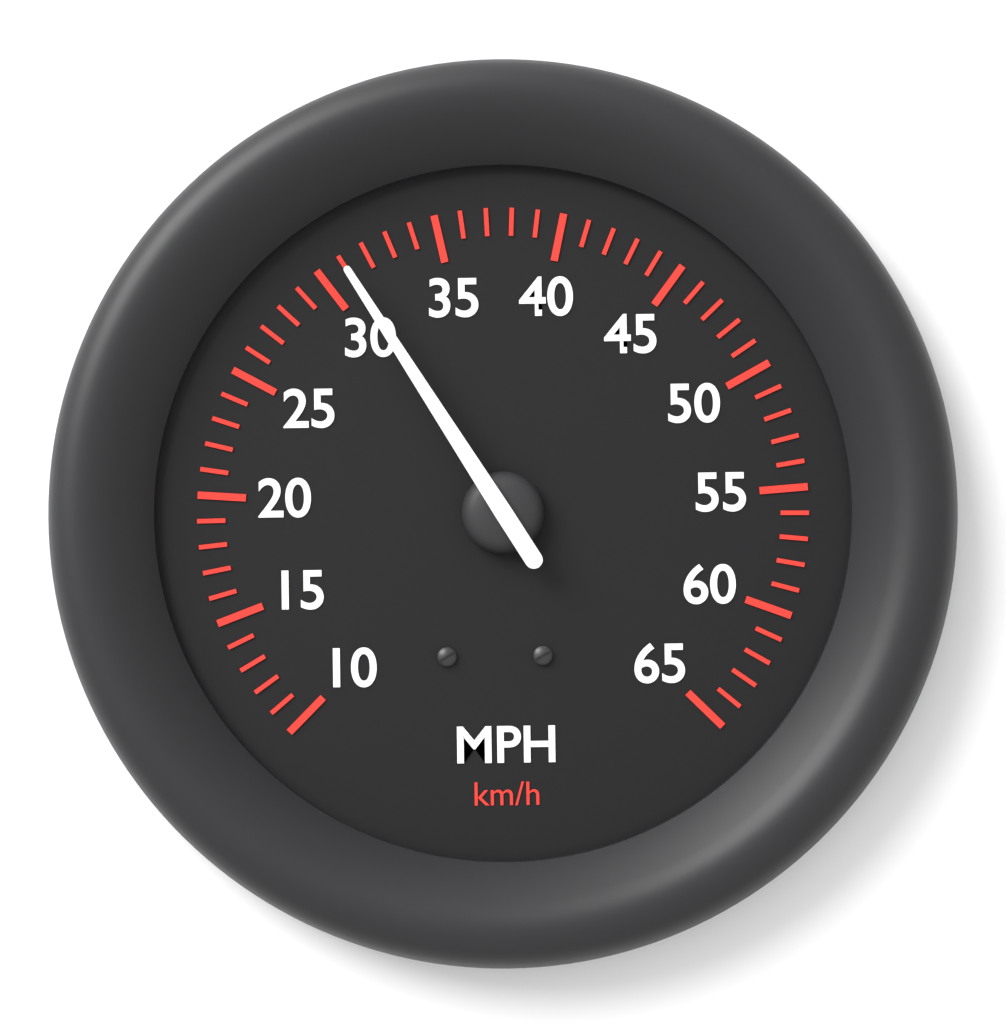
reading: 31 mph
